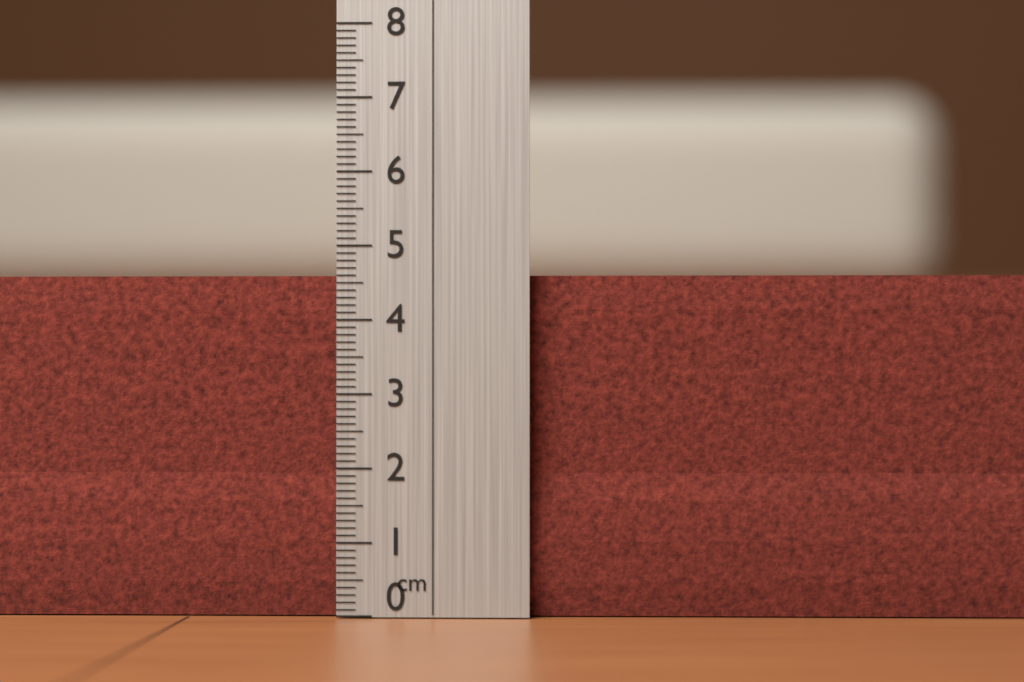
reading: 4.6 cm
